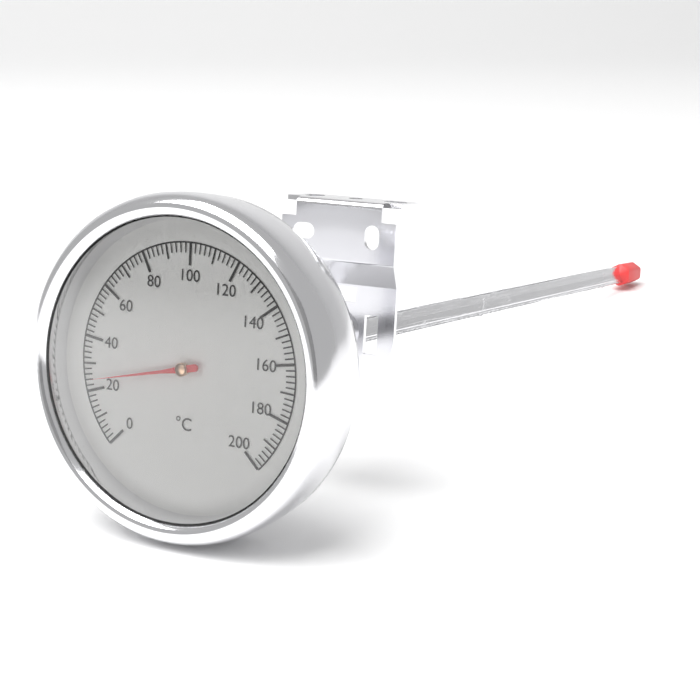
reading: 24 °C
